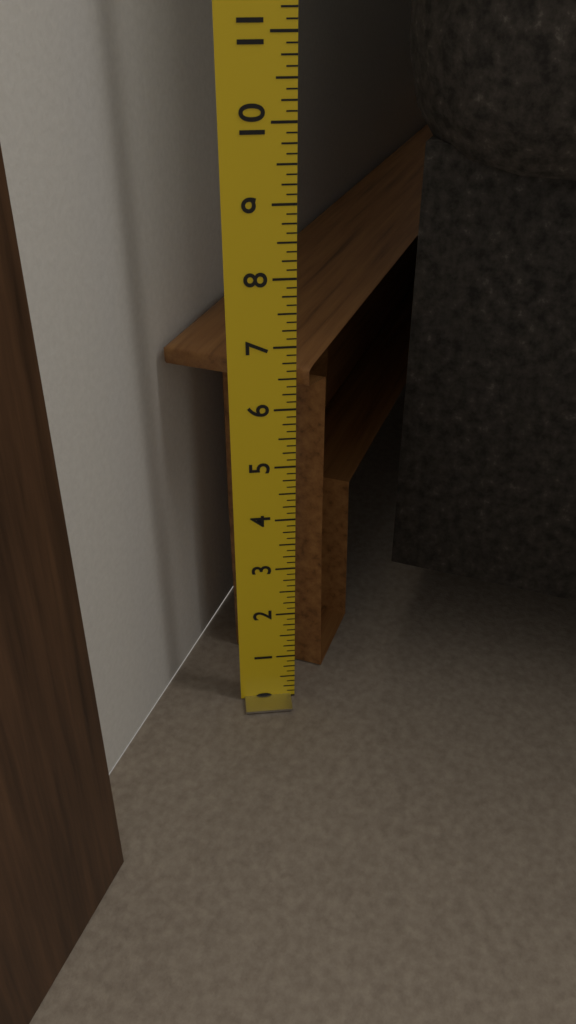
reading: 6.625 in
